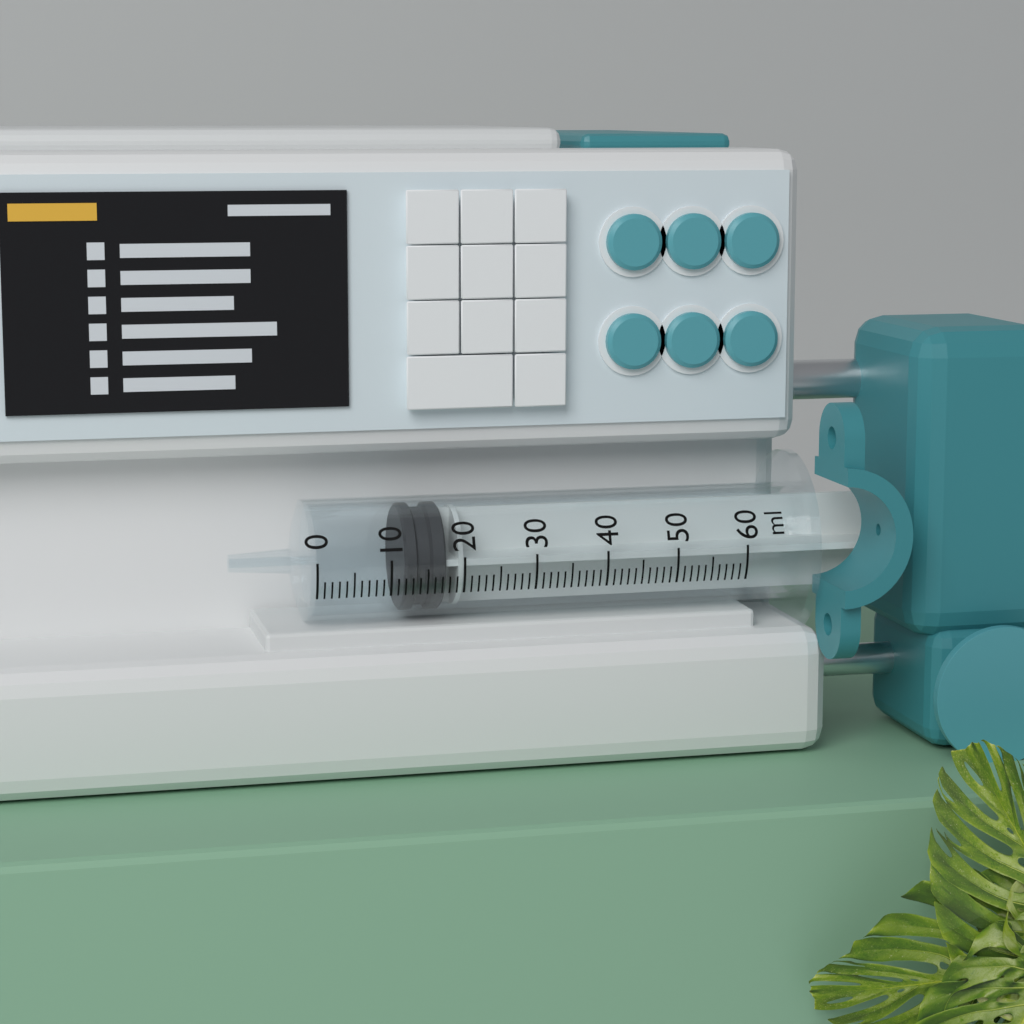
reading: 12 ml
